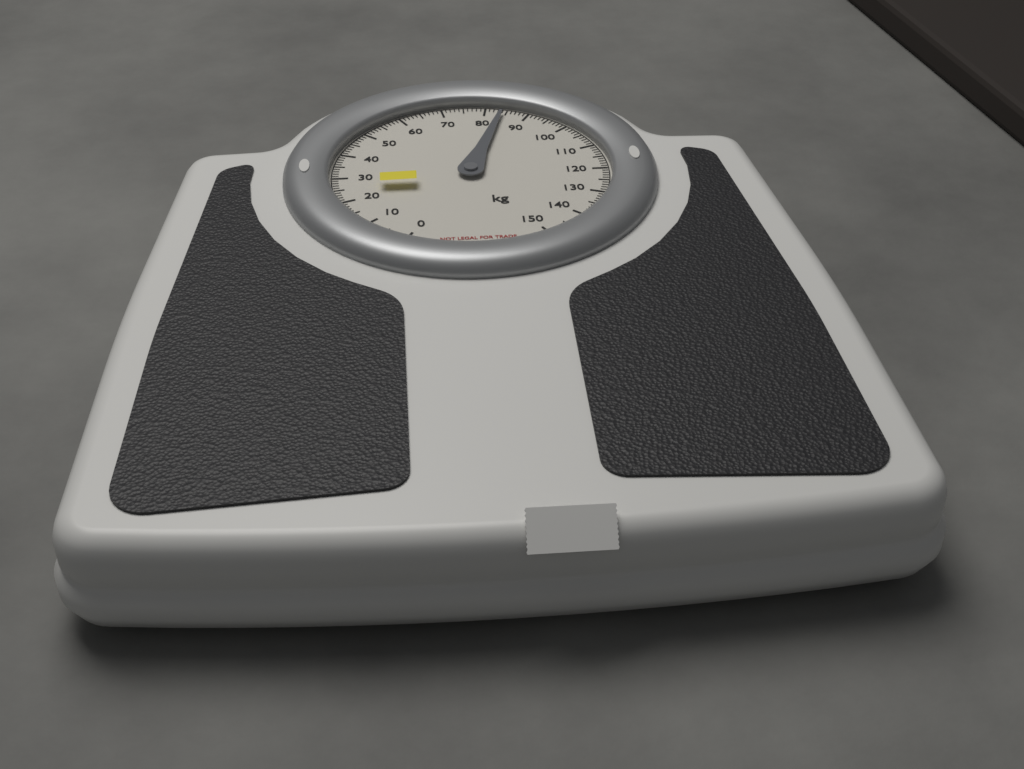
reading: 84 kg
